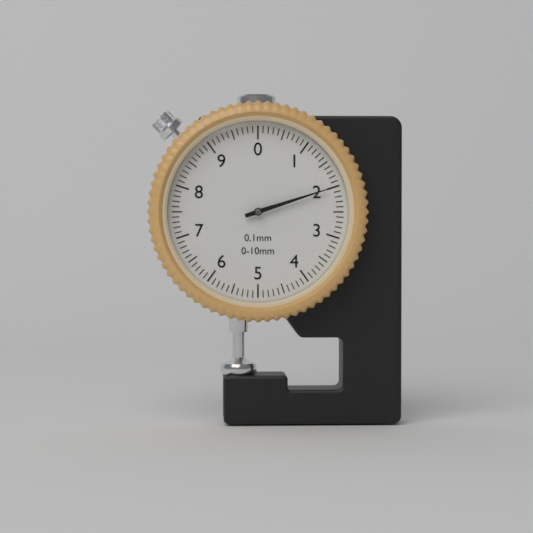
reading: 2.0 mm
